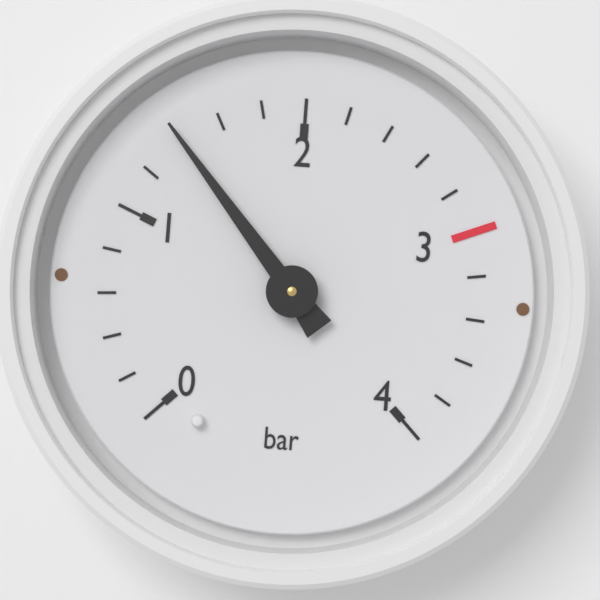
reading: 1.4 bar
